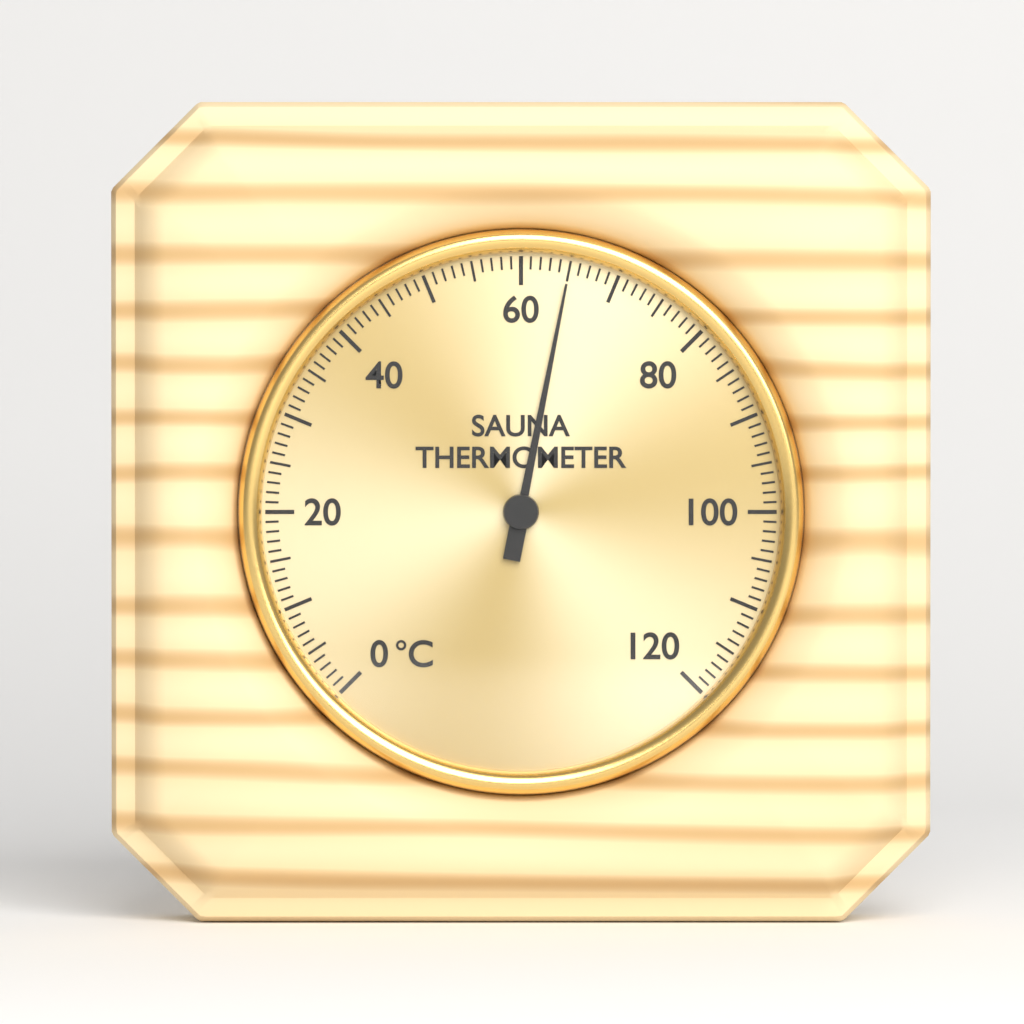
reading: 65 °C
